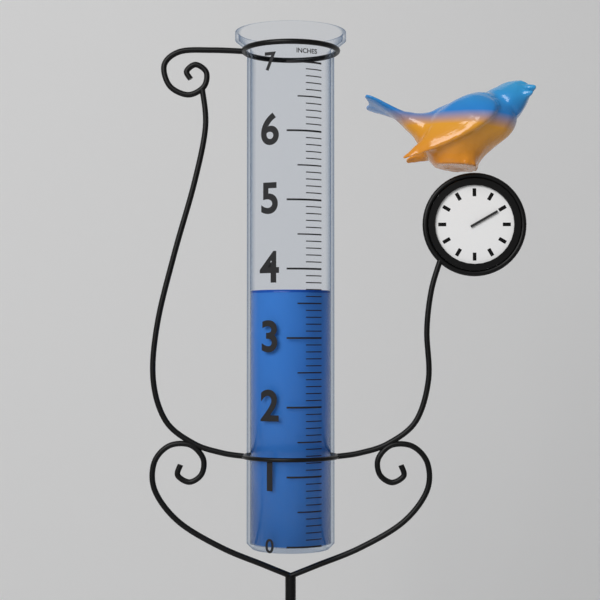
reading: 3.7 in
